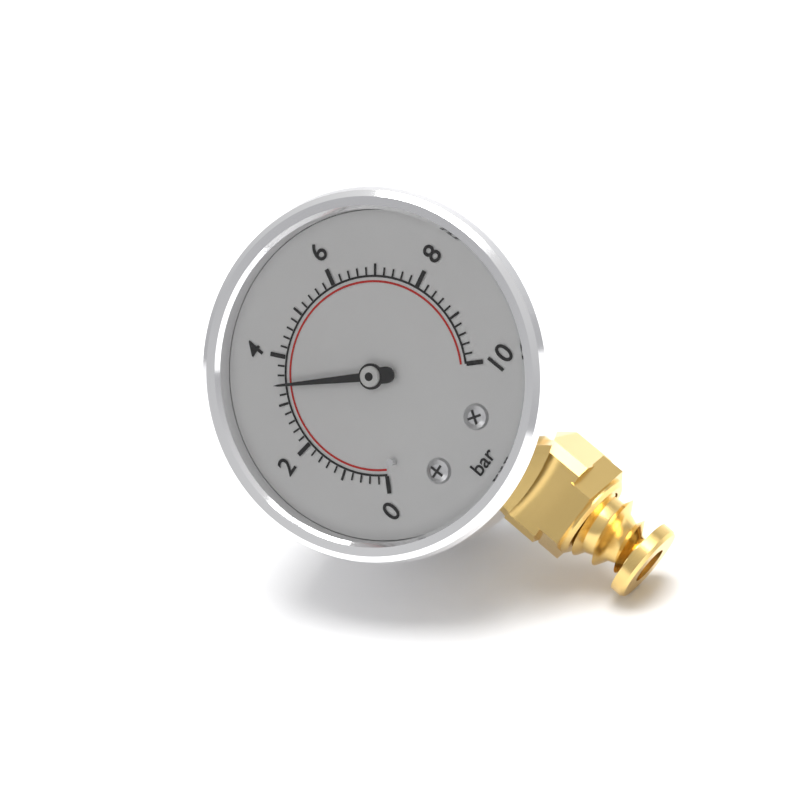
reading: 3.4 bar
